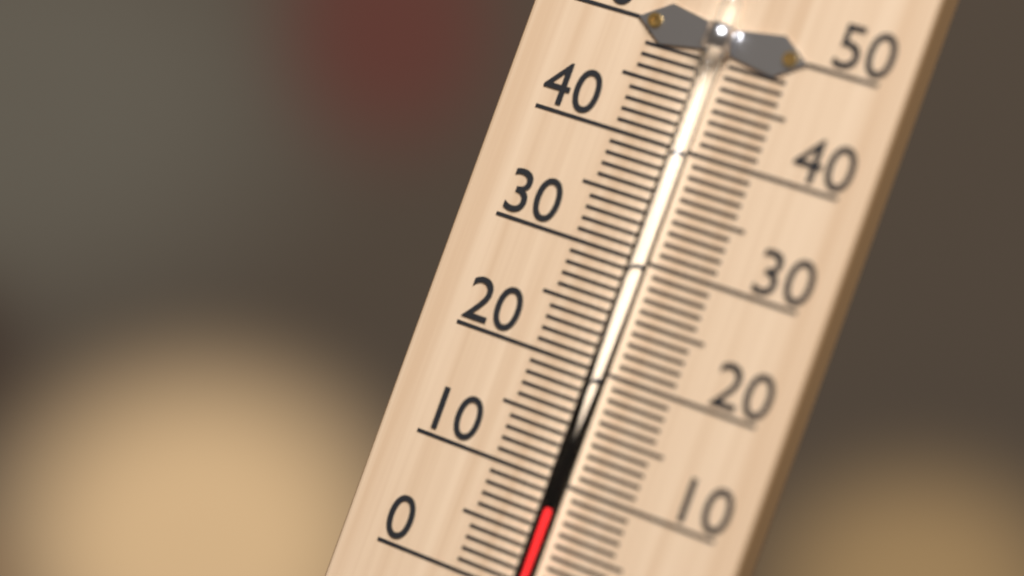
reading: 8 °C
